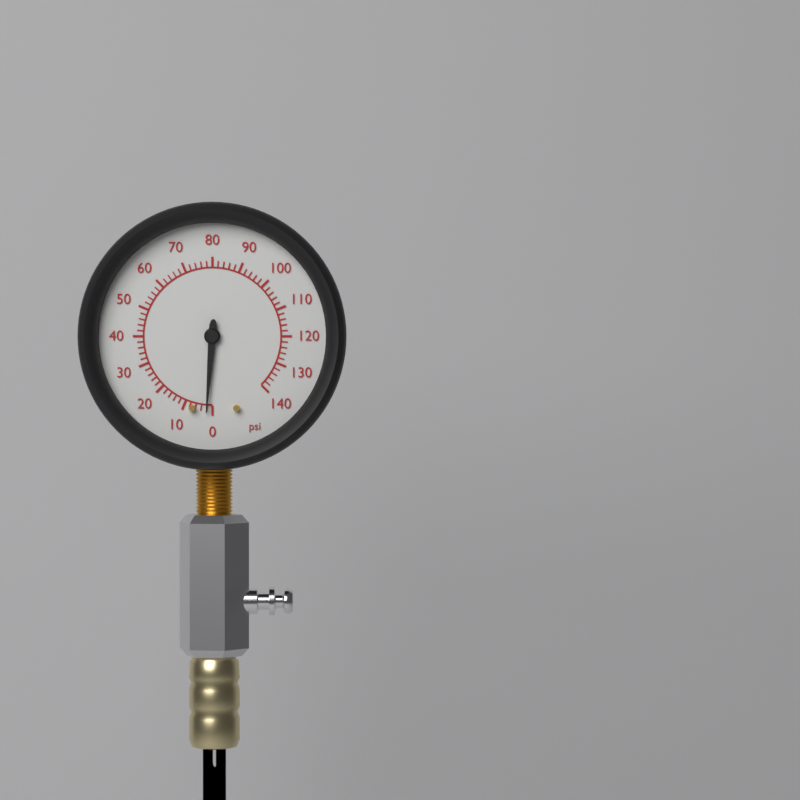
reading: 2 psi
